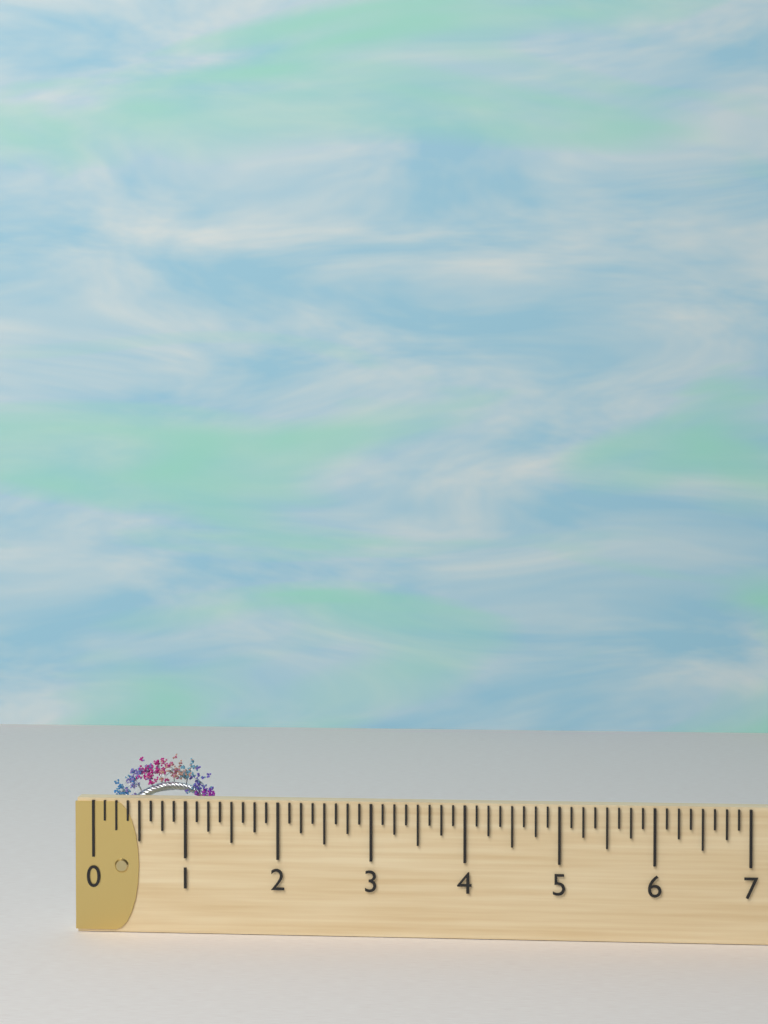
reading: 1.250 (no unit)
